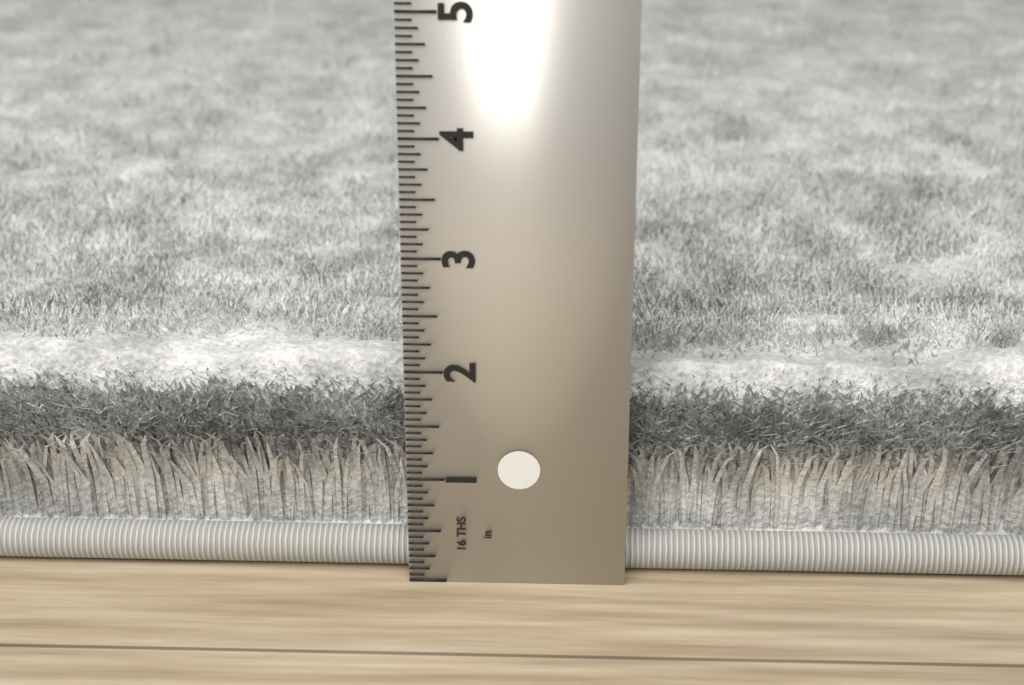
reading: 1.8750 in
